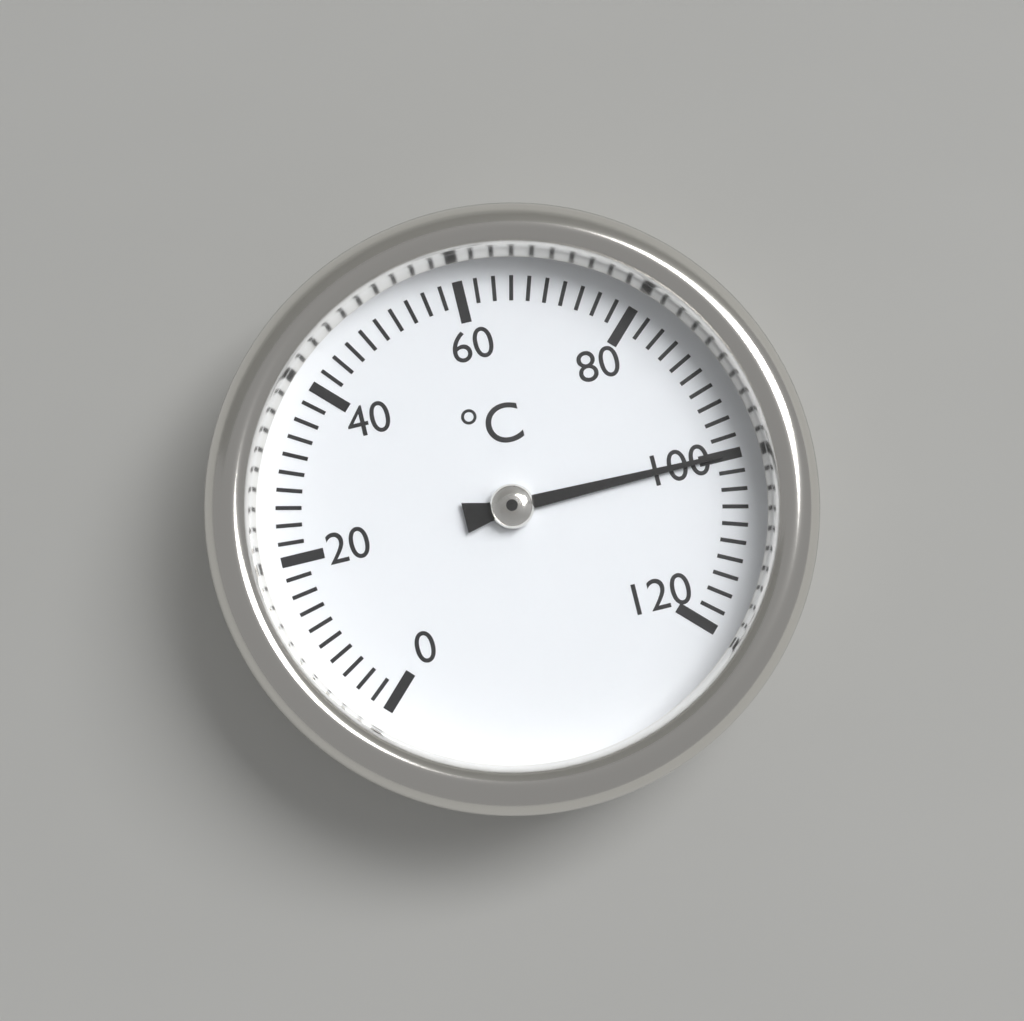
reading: 100 °C
